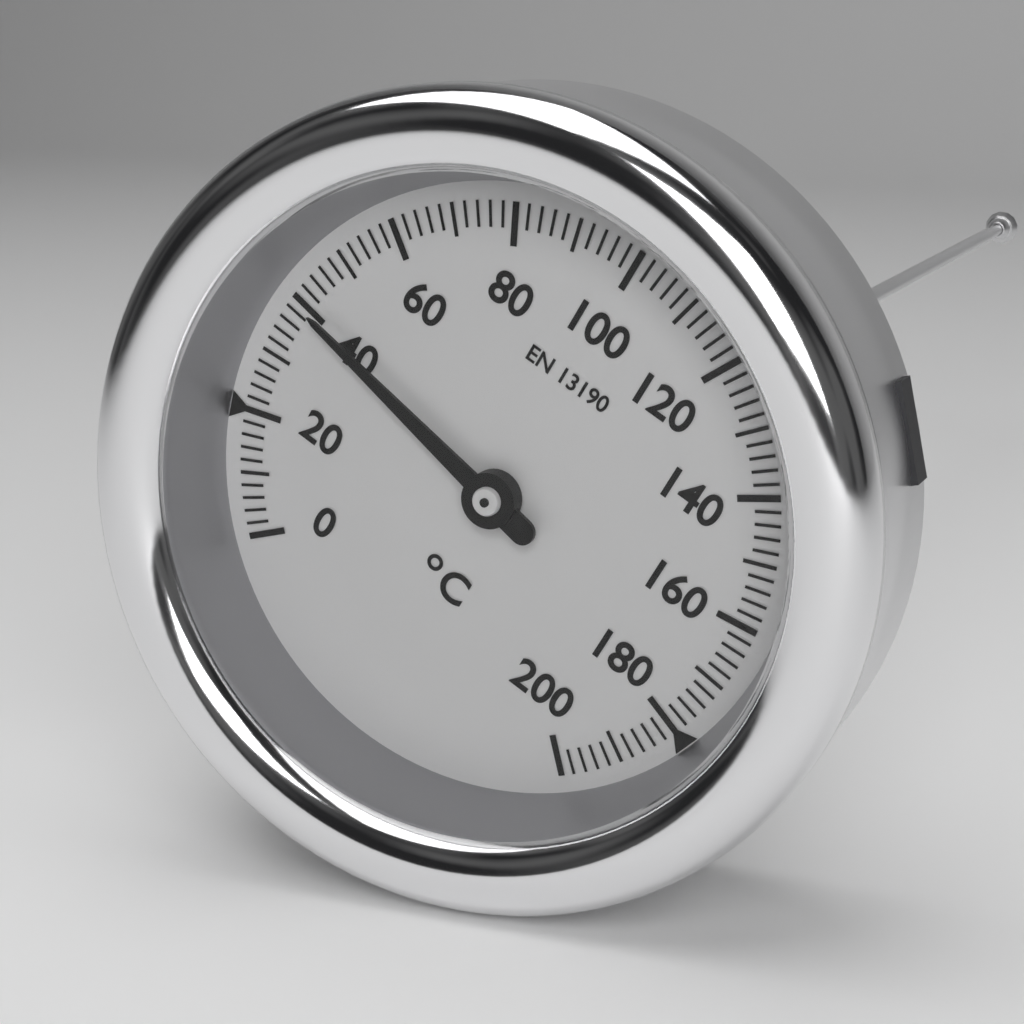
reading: 40 °C
